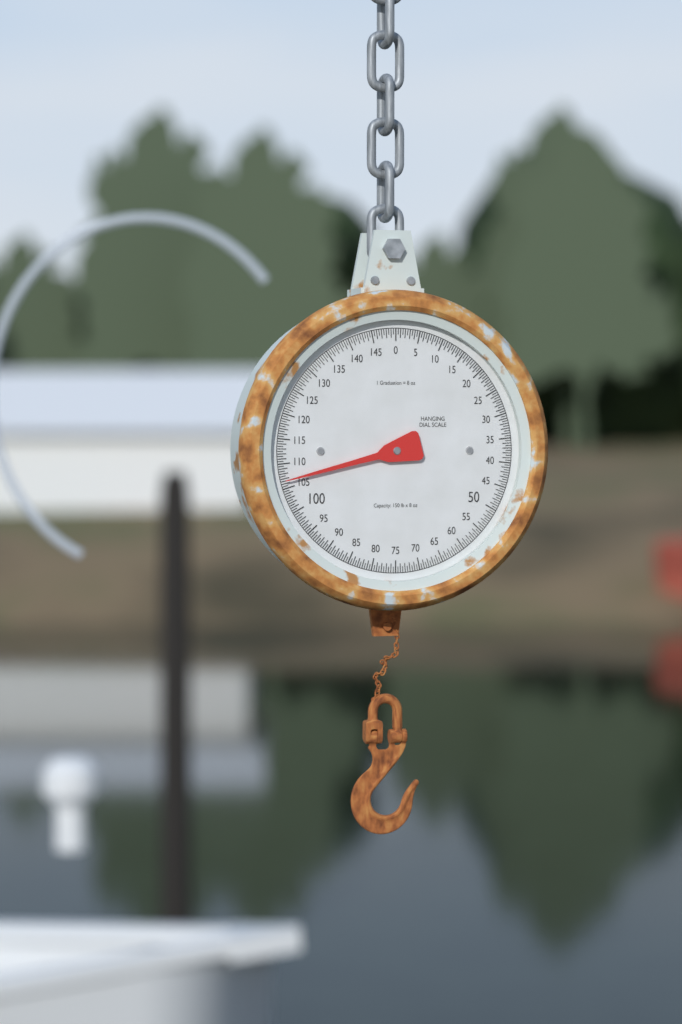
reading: 106.5 lb
